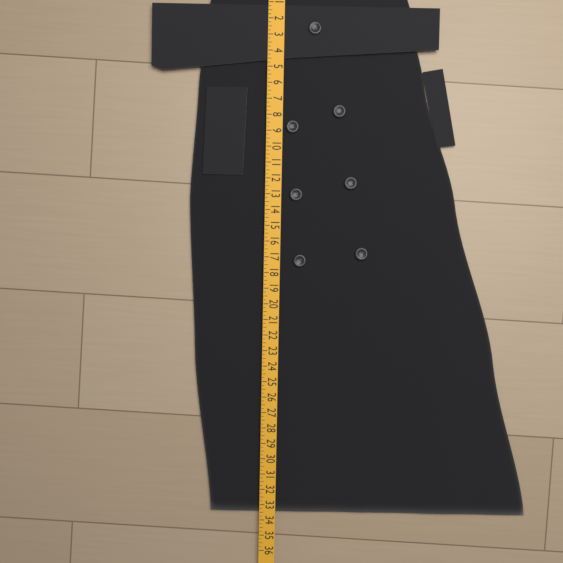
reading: 33.50 in
